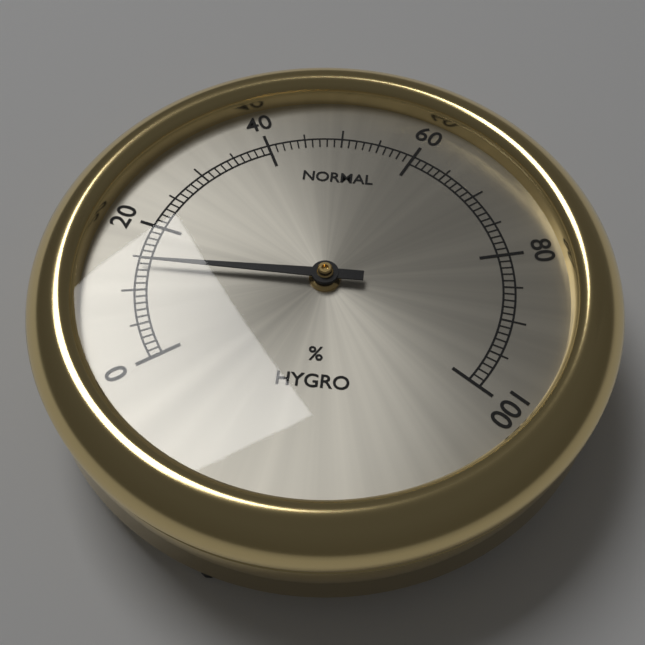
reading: 14 %
